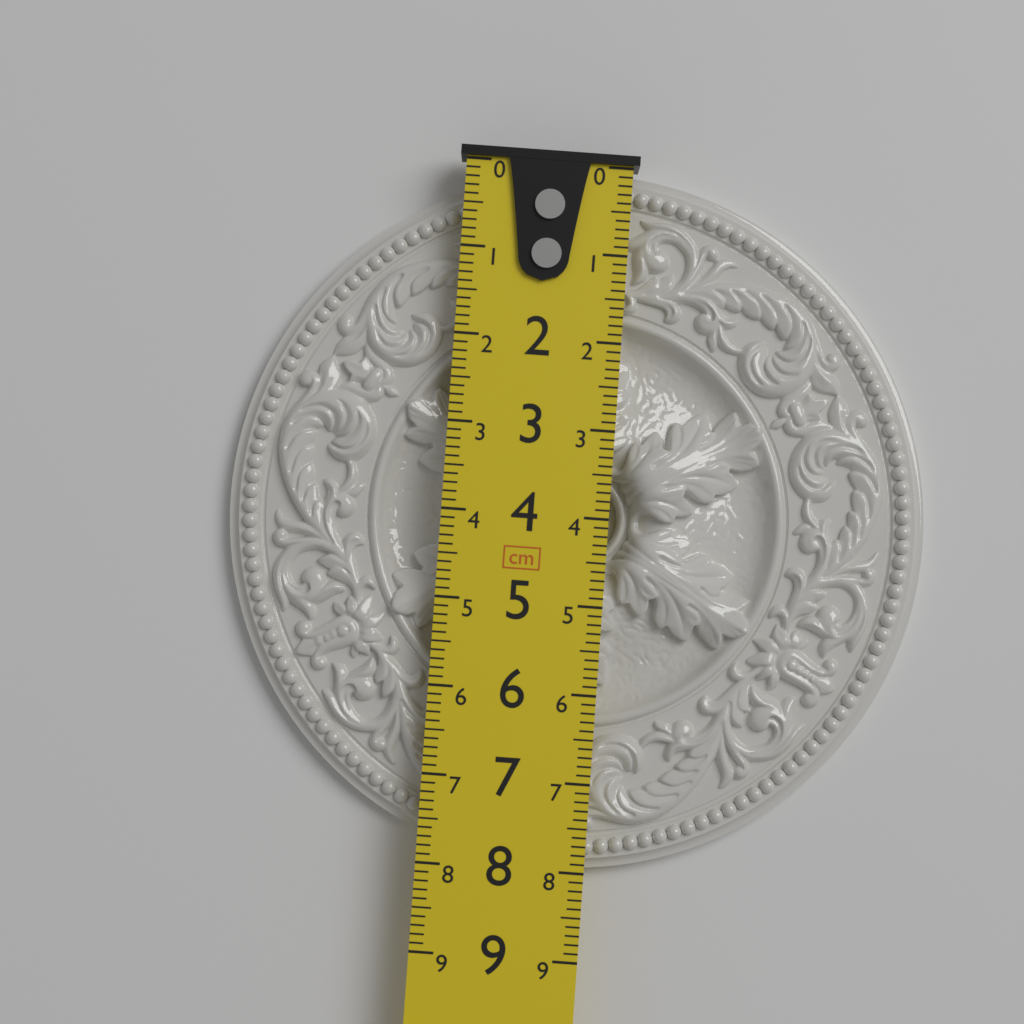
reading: 8.0 cm
